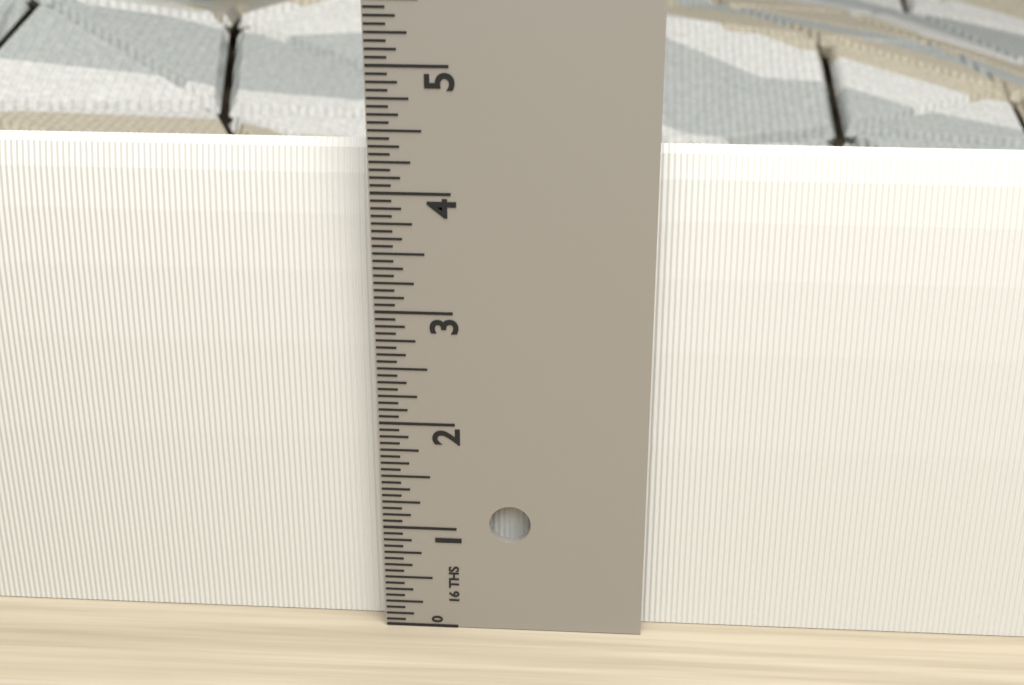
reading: 4.3125 in
